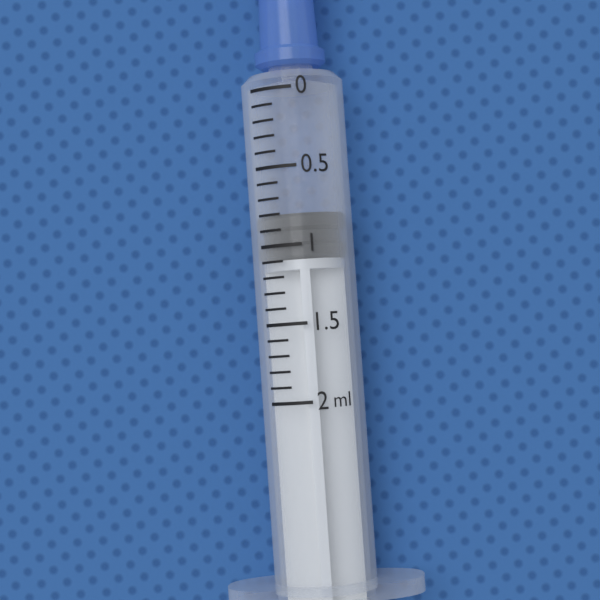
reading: 0.8 ml
